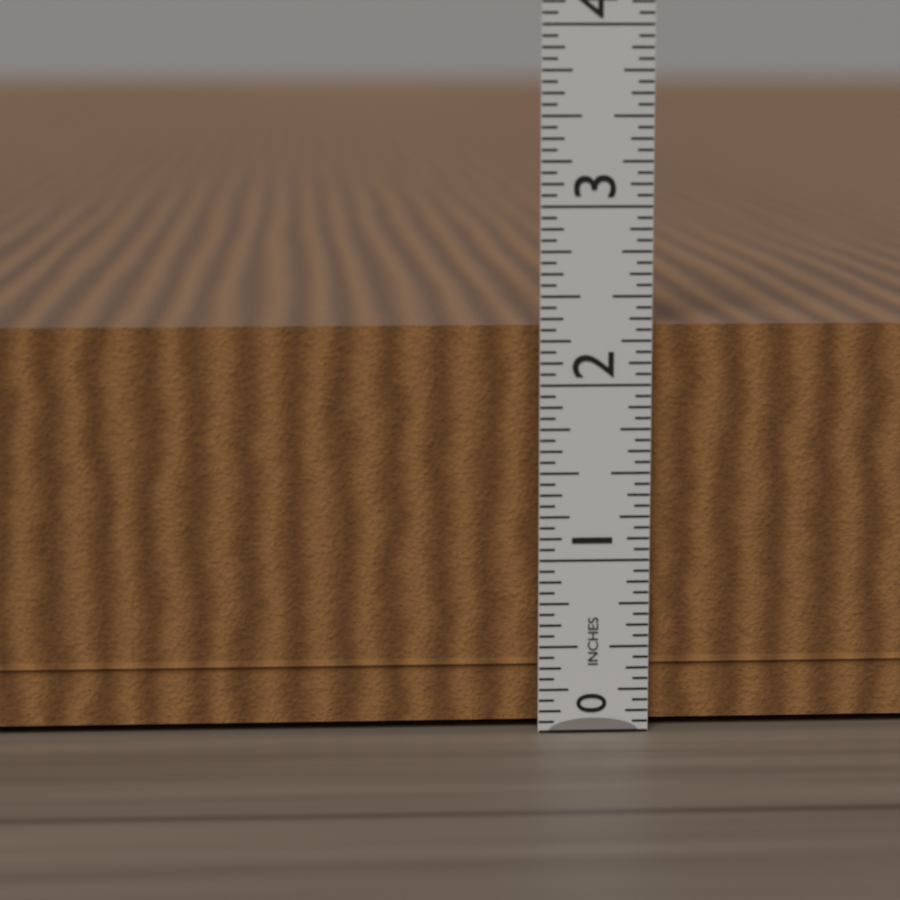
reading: 2.3750 in
